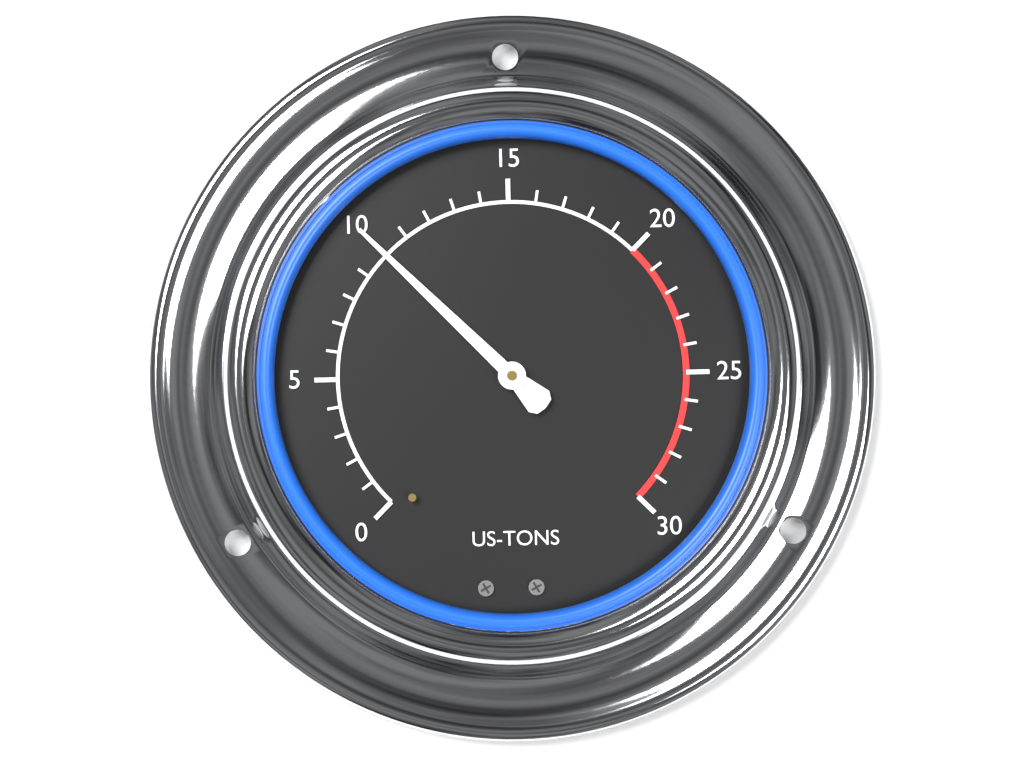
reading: 10 US-TONS
